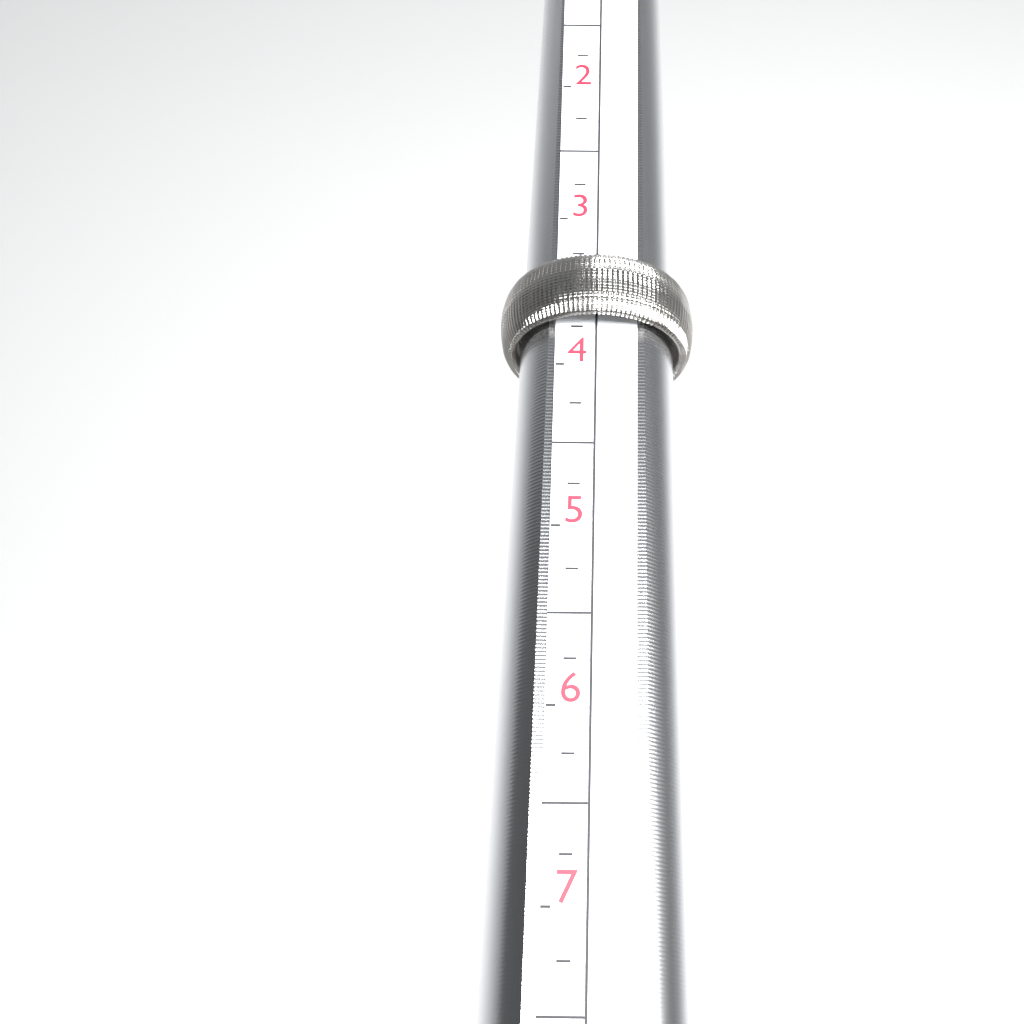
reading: 3.75 (no unit)
